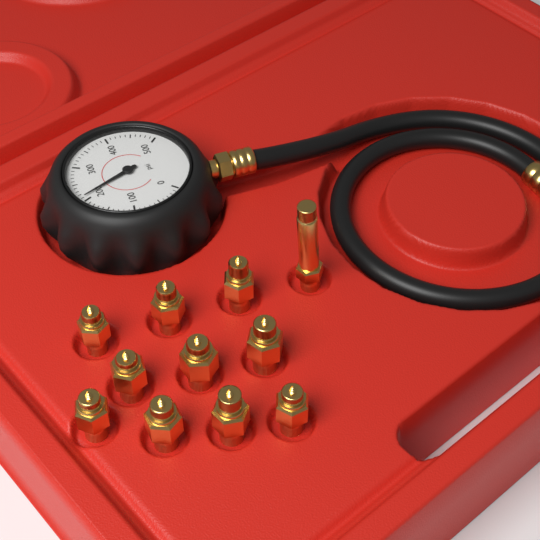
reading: 210 psi
